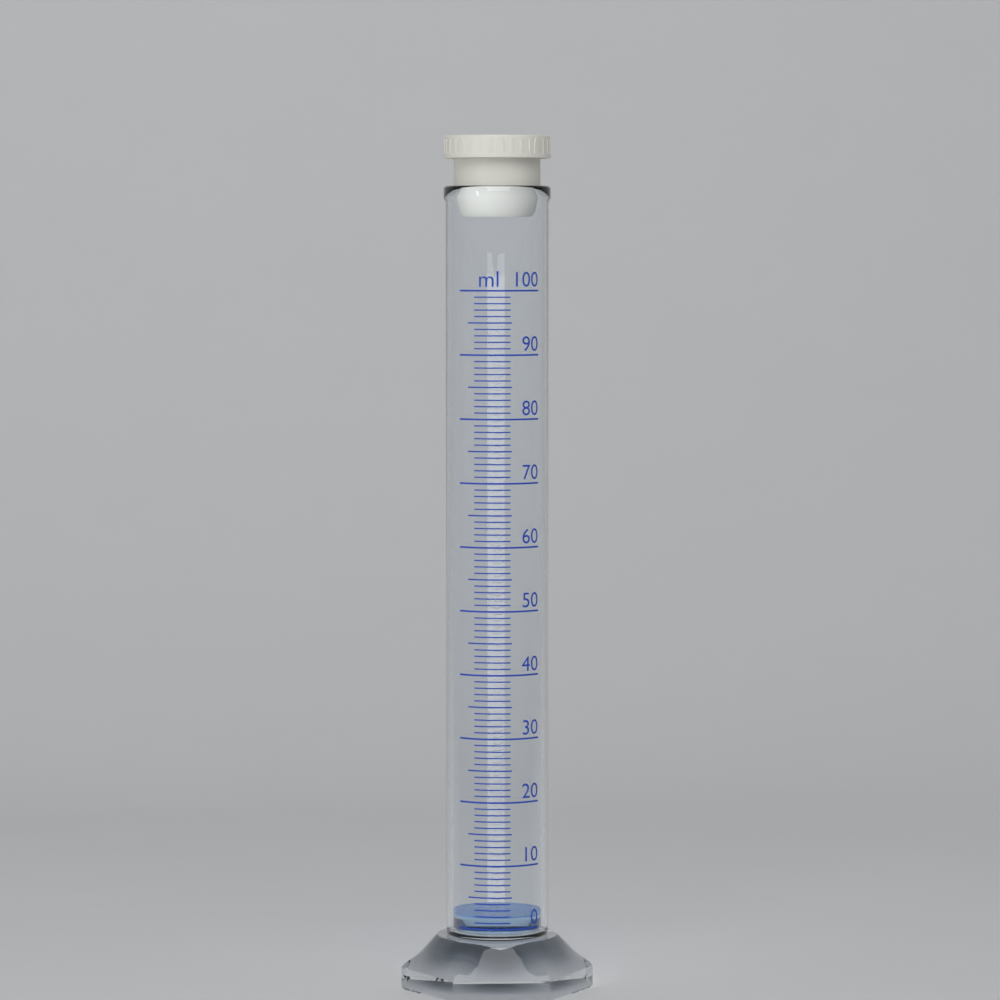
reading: 2 ml
